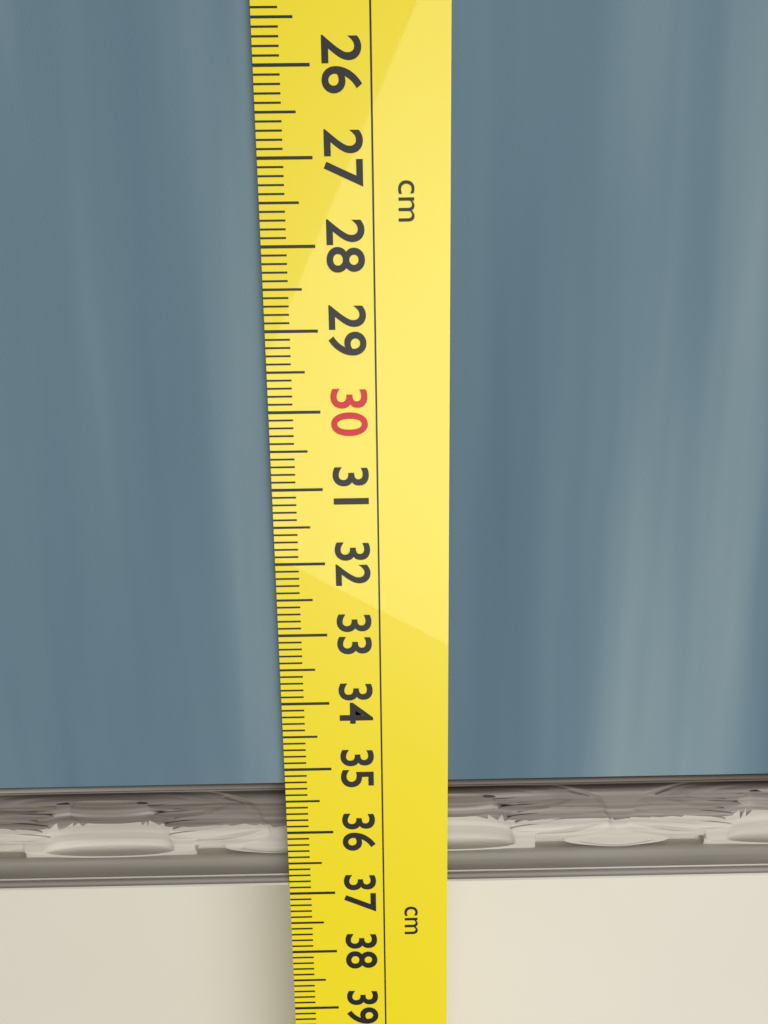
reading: 36.9 cm
